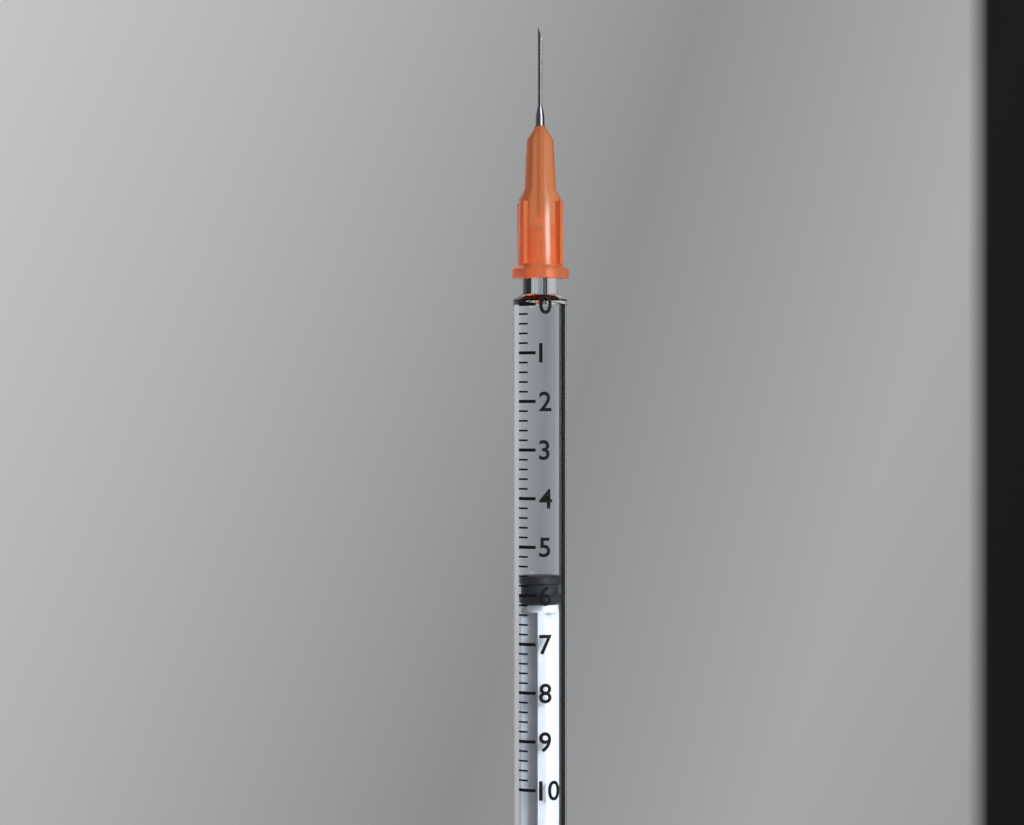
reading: 5.6 (no unit)
